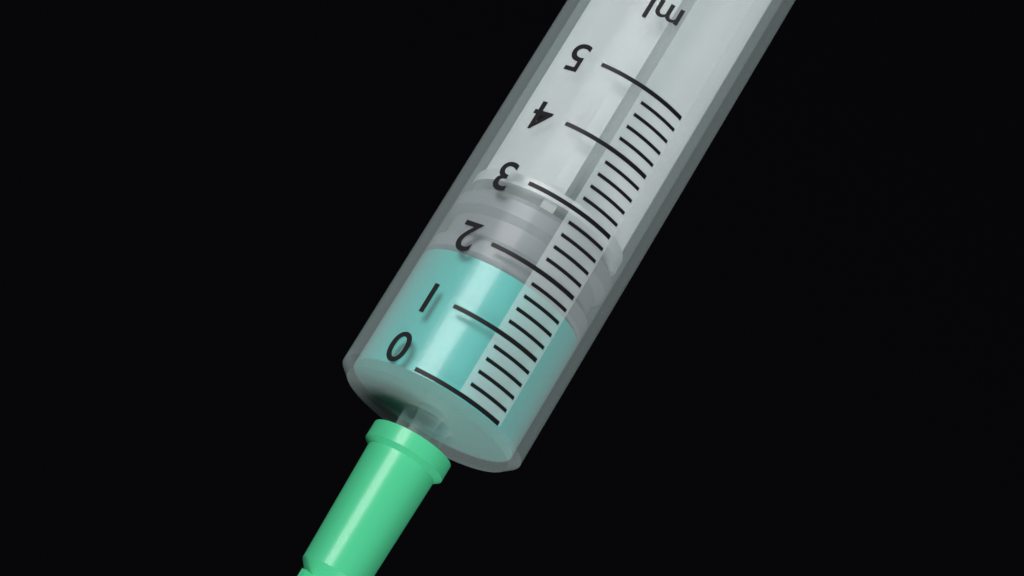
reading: 1.8 ml
